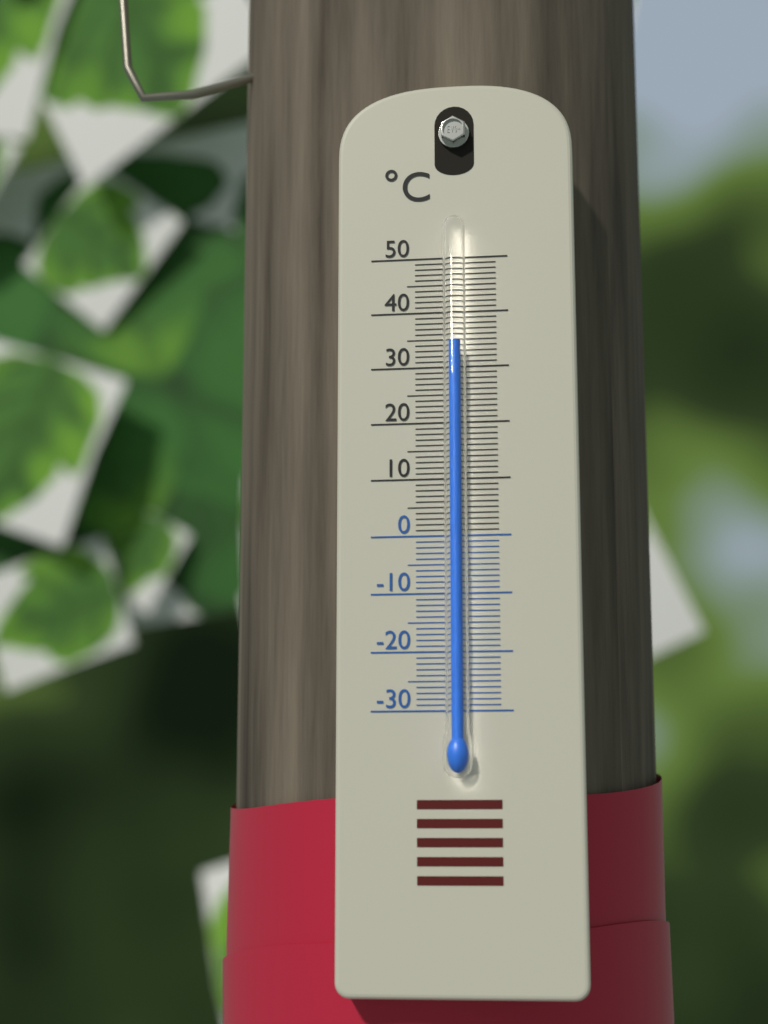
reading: 34 °C
